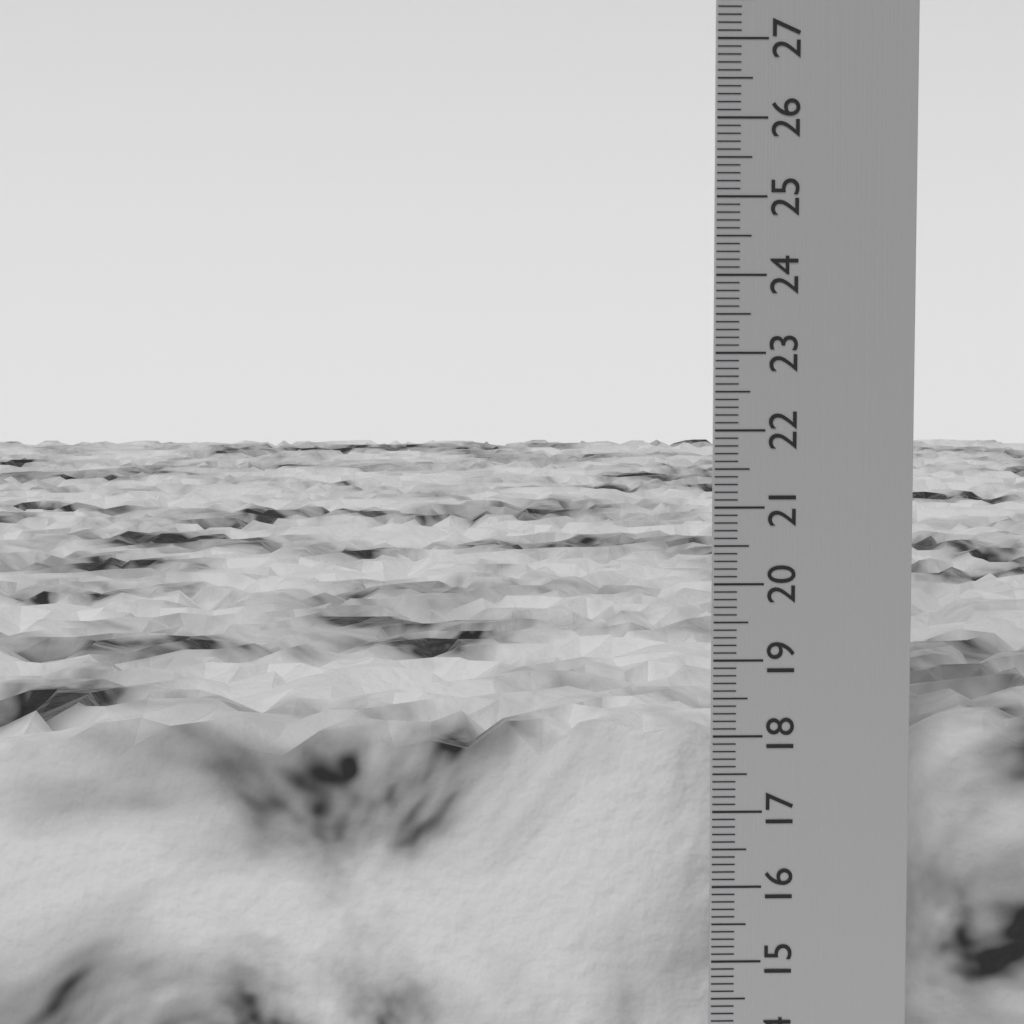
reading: 18.0 cm
